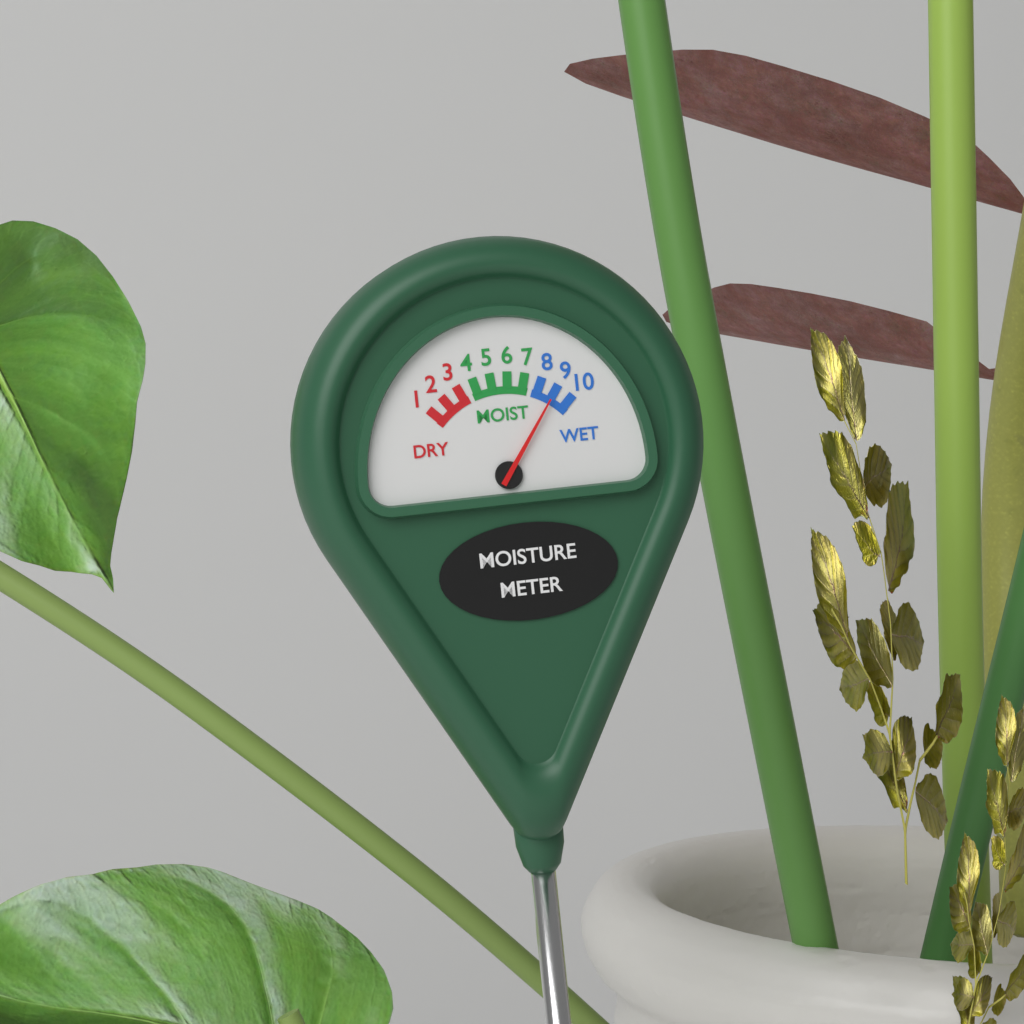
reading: 9 (no unit)
